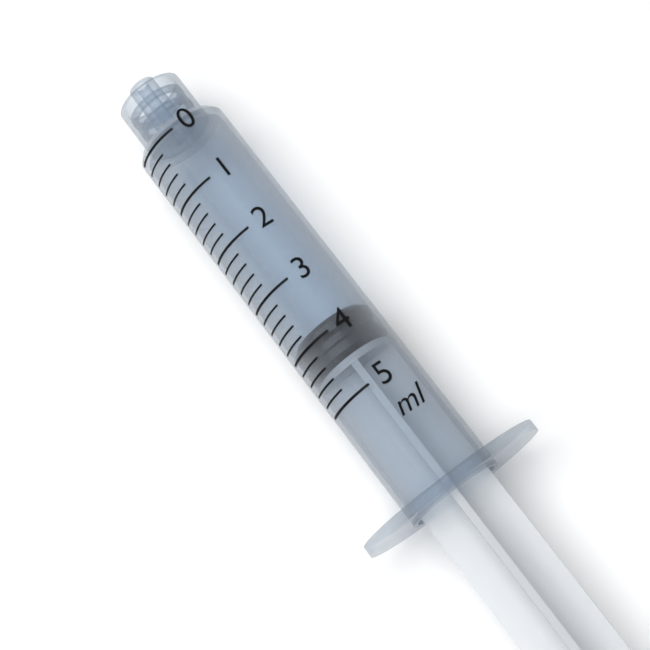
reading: 3.8 ml
